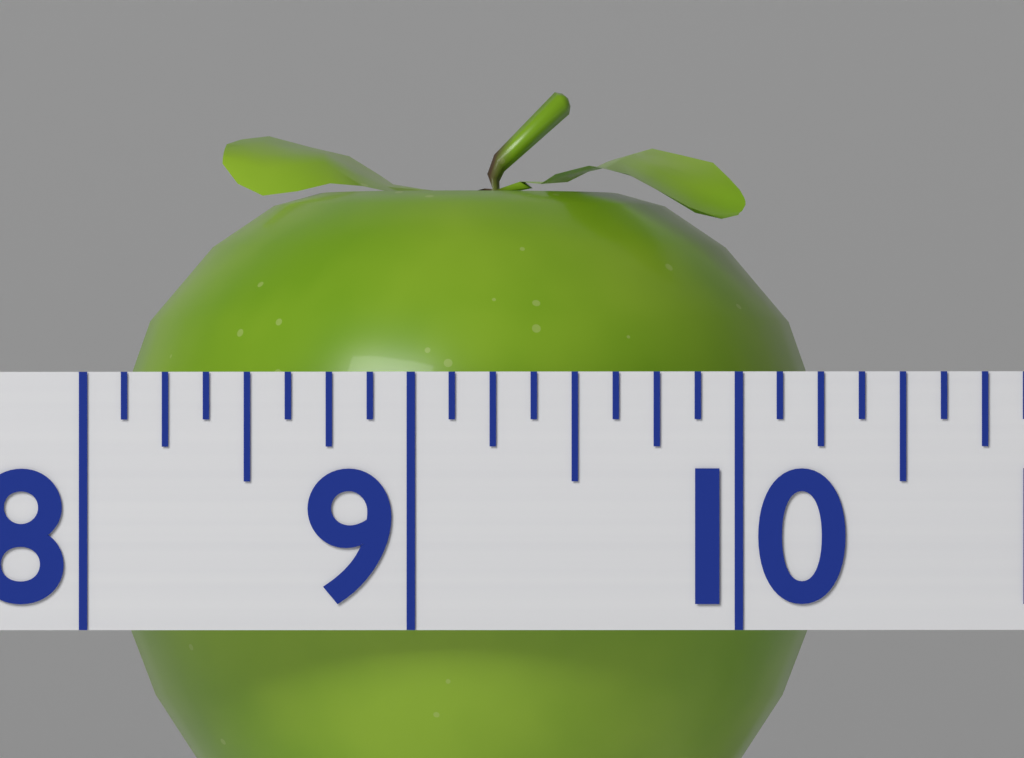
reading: 10.250 (no unit)
